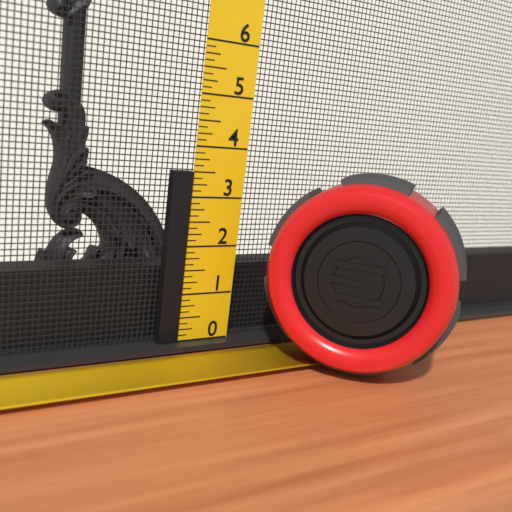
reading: 3.500 (no unit)
